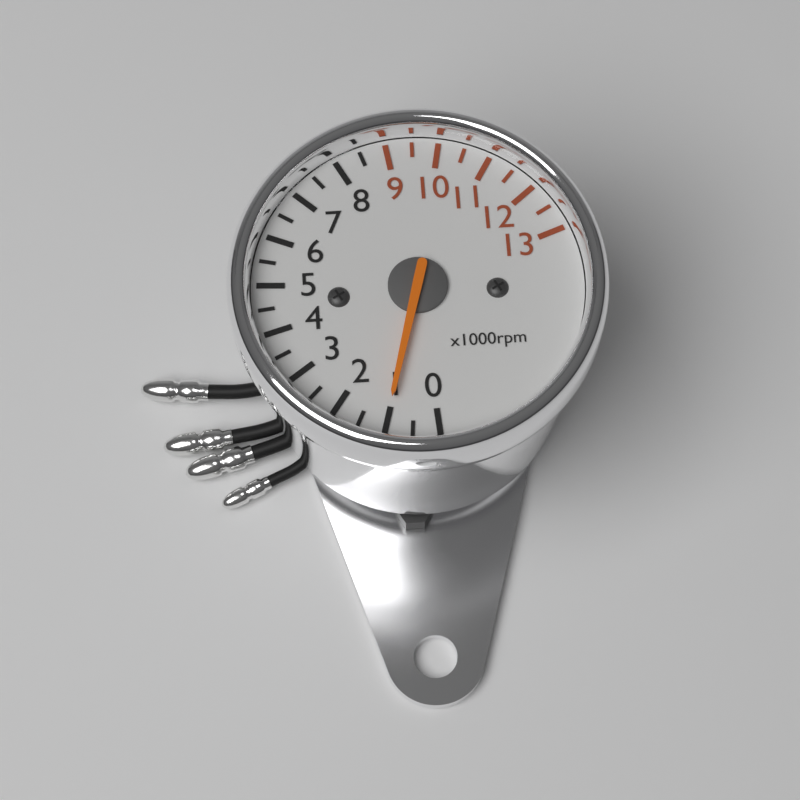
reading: 1000 rpm
